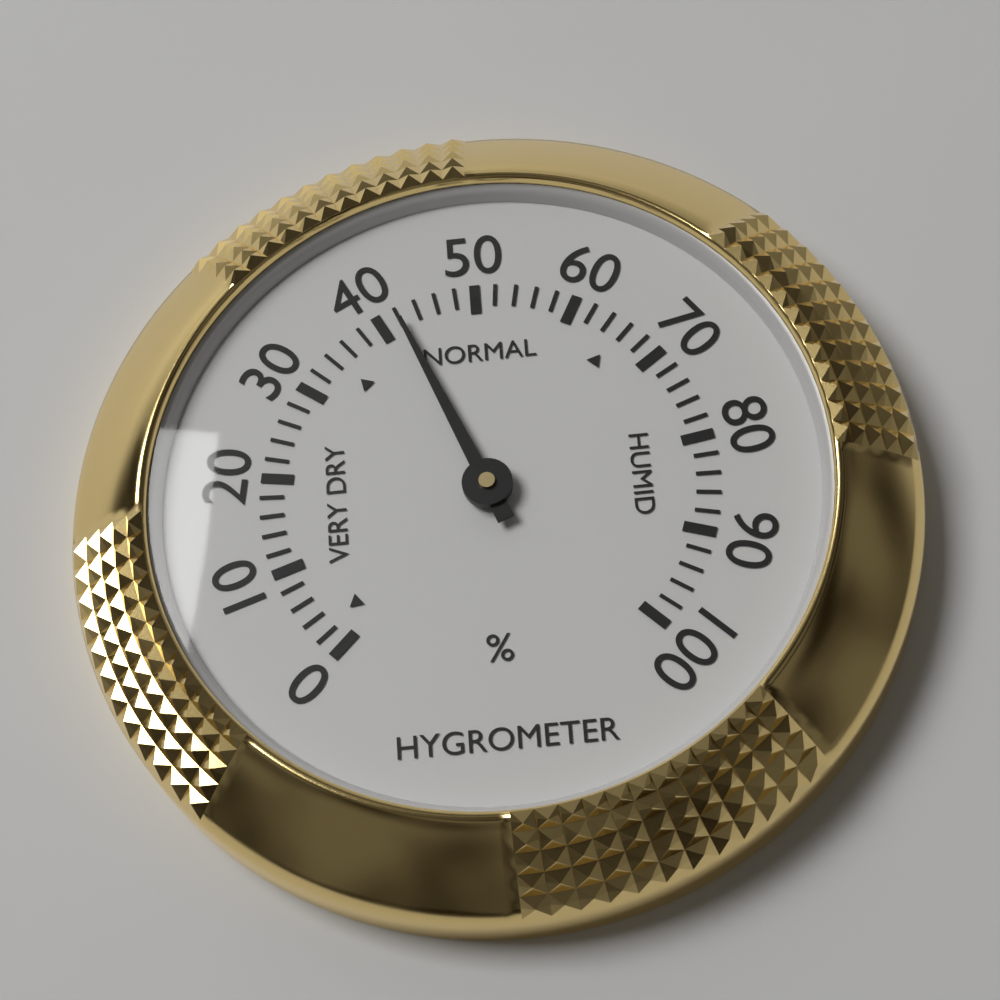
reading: 42 %
